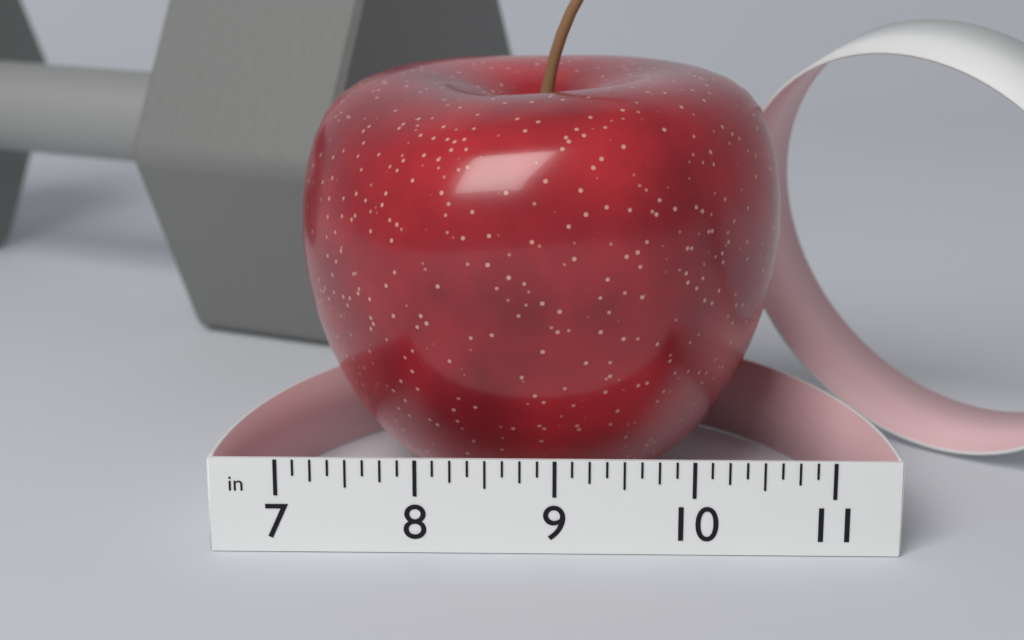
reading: 10.750 in
